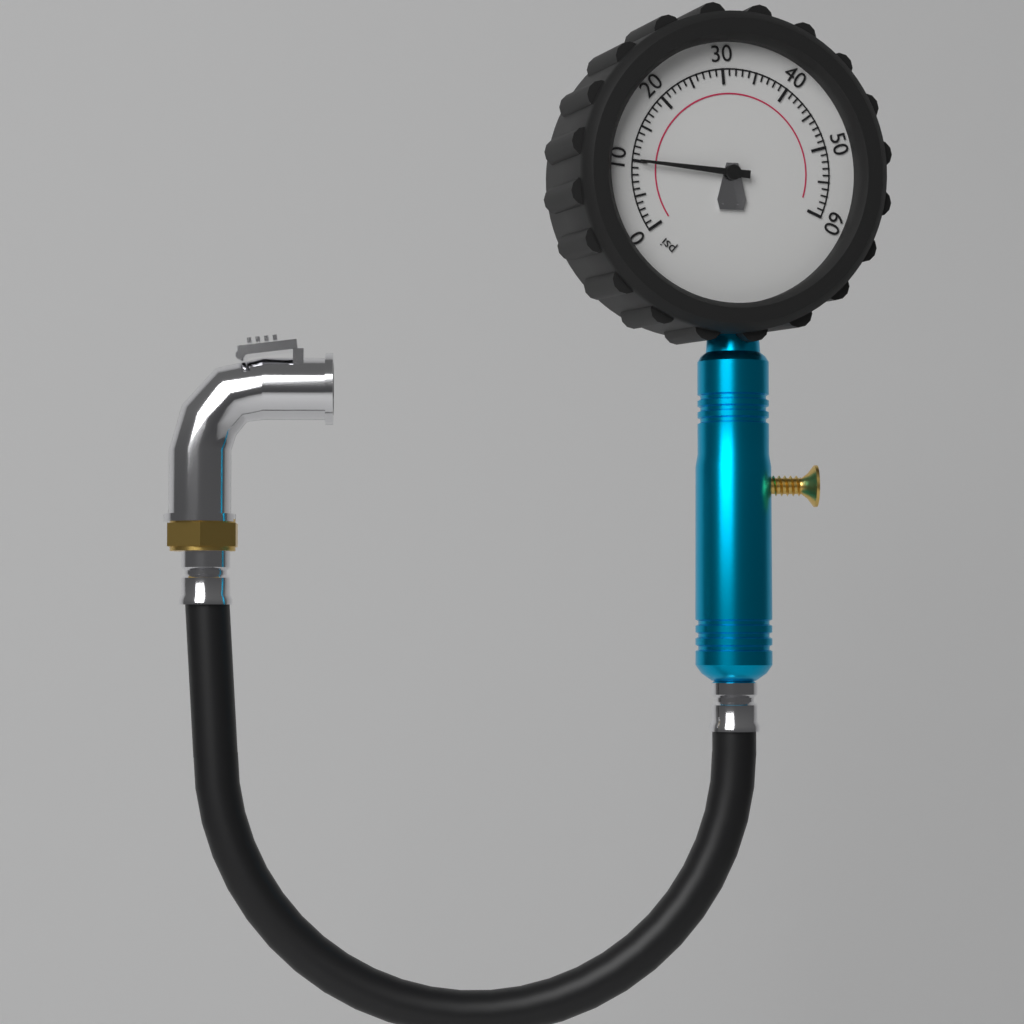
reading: 10 psi
